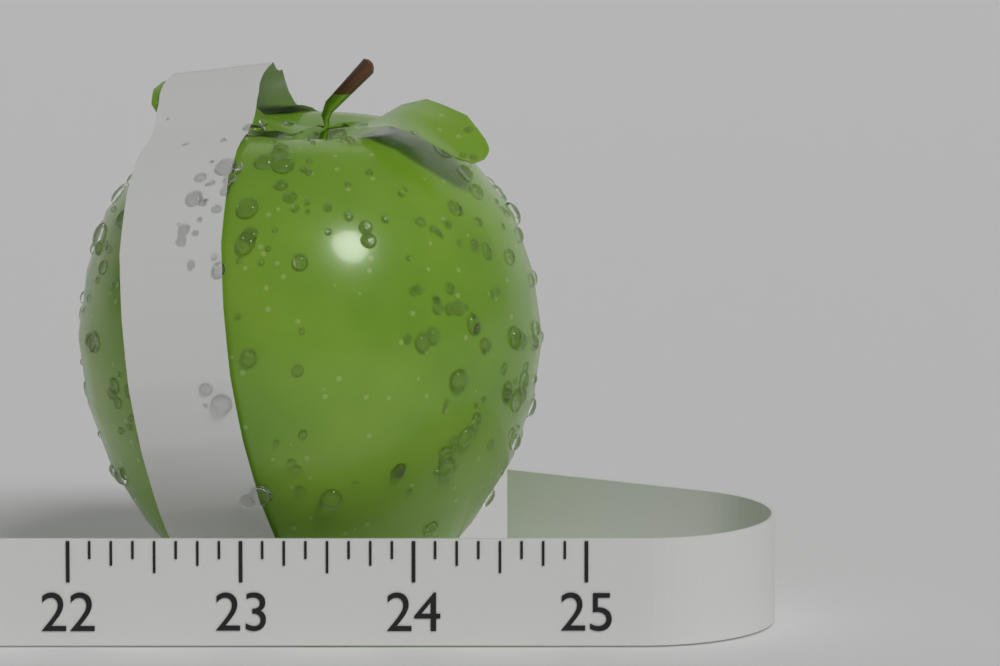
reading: 24.750 (no unit)
